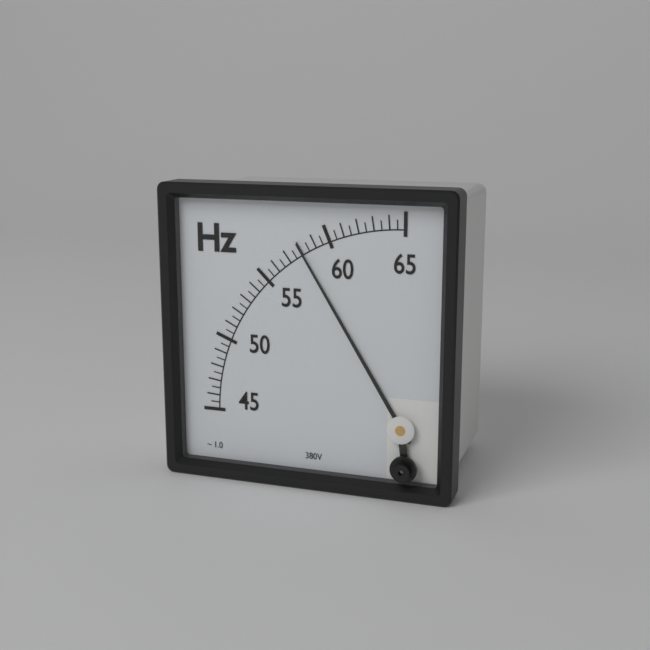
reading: 58.0 Hz
